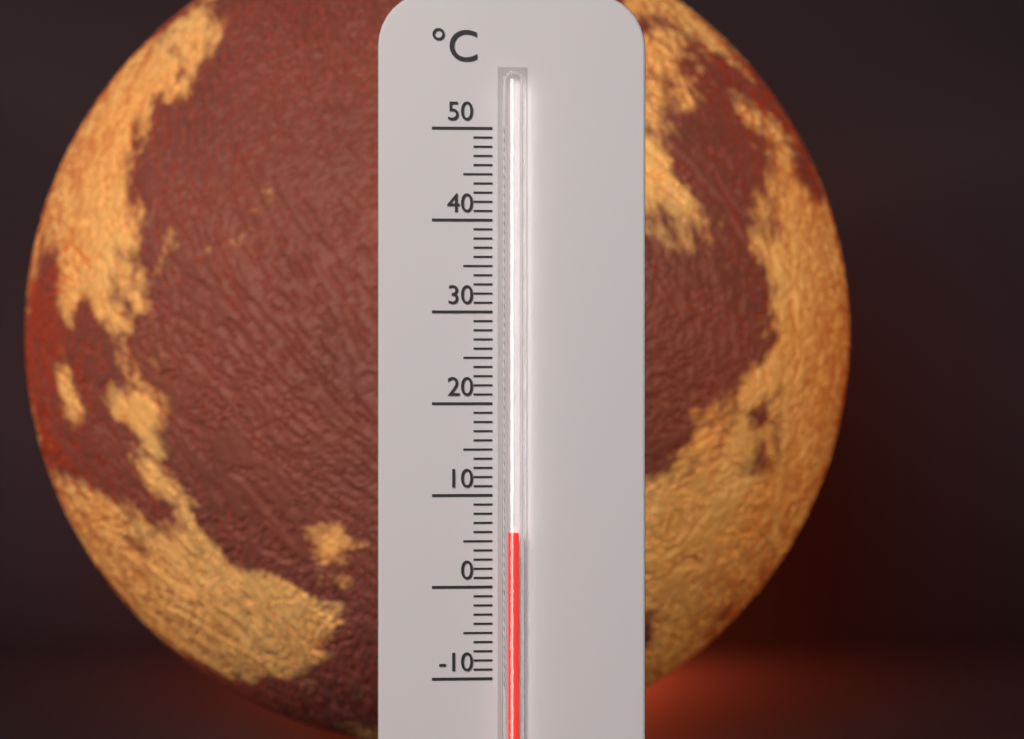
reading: 6 °C
